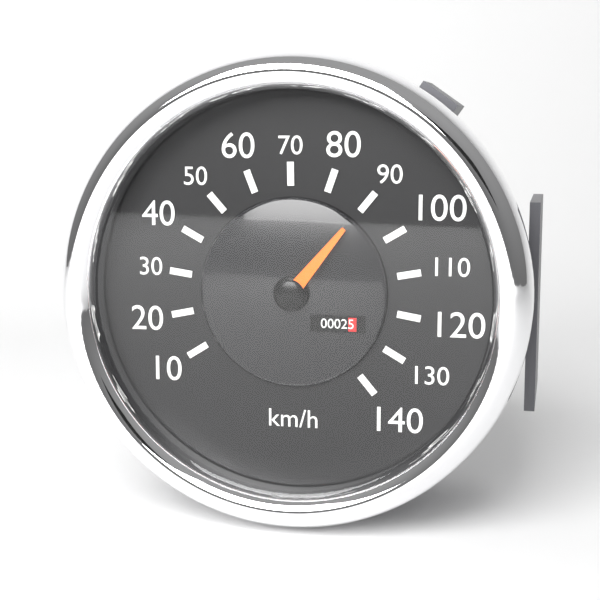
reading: 90 km/h
